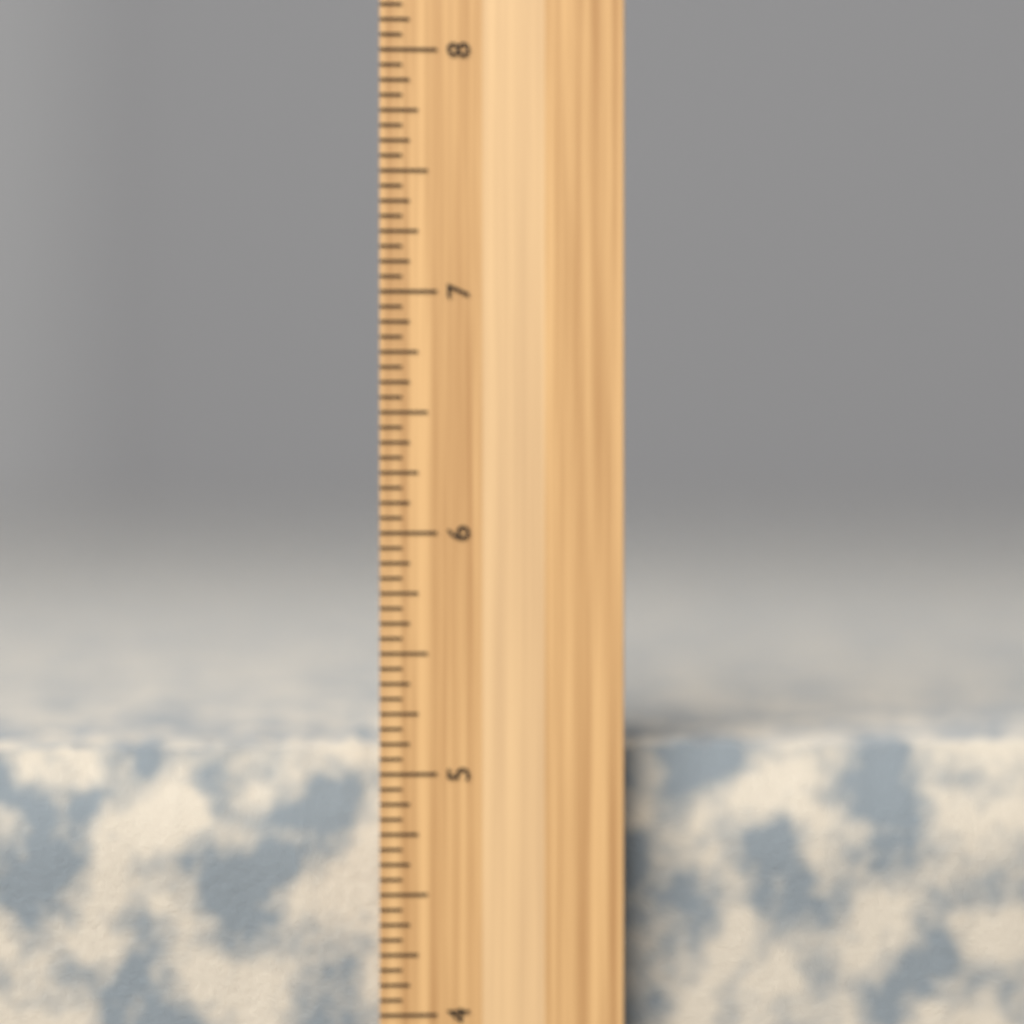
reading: 5.1250 inch
